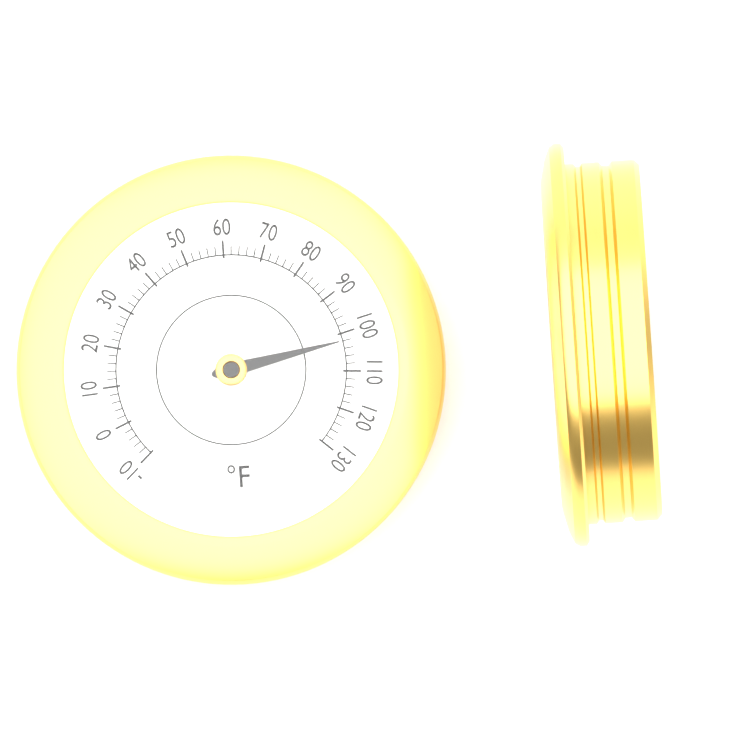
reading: 102 °F
